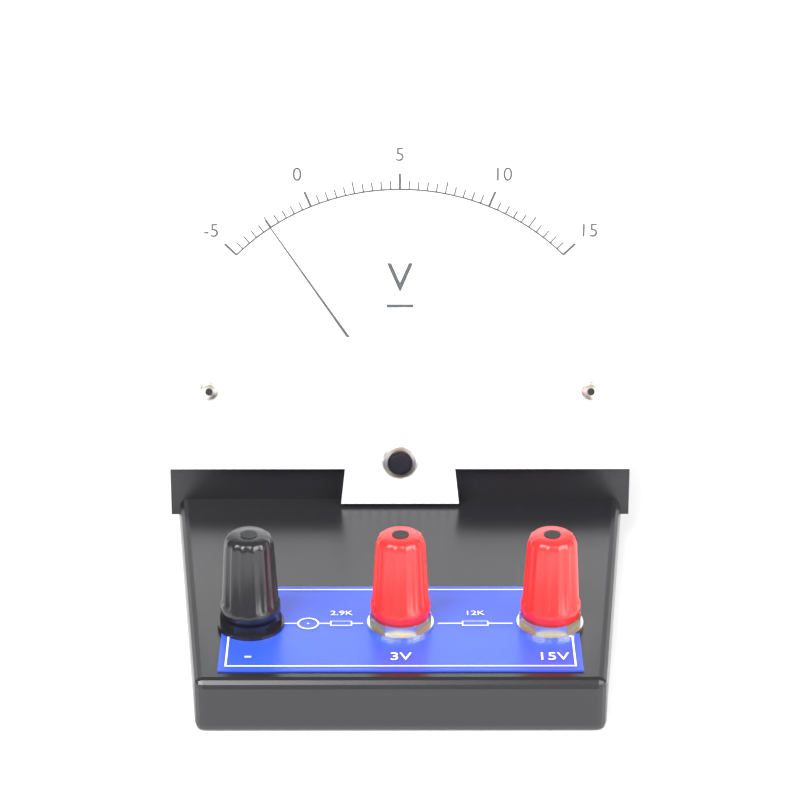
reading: -2.5 V
